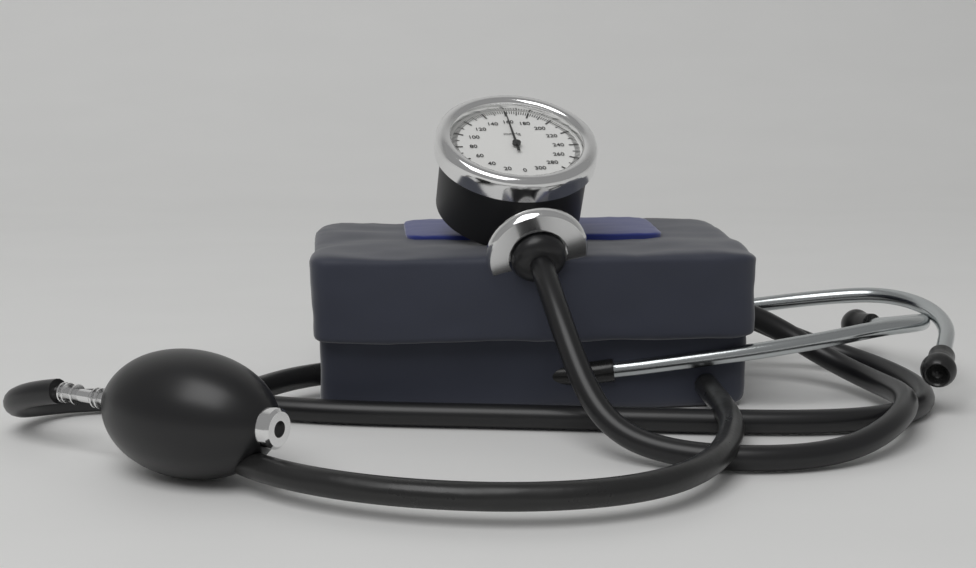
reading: 160 mmHg
